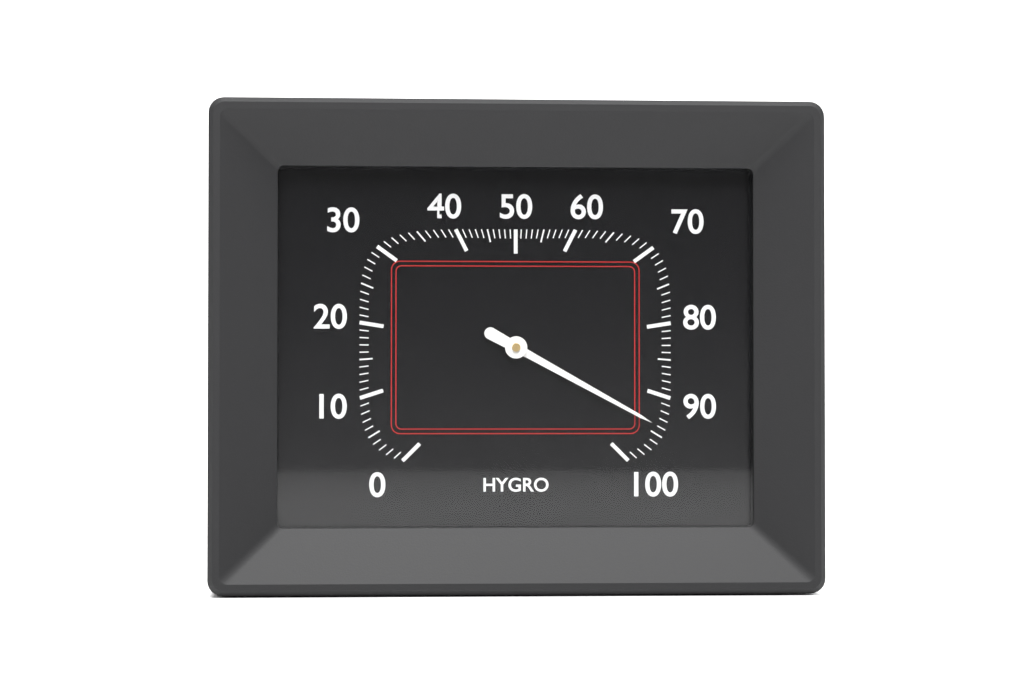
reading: 94 %
